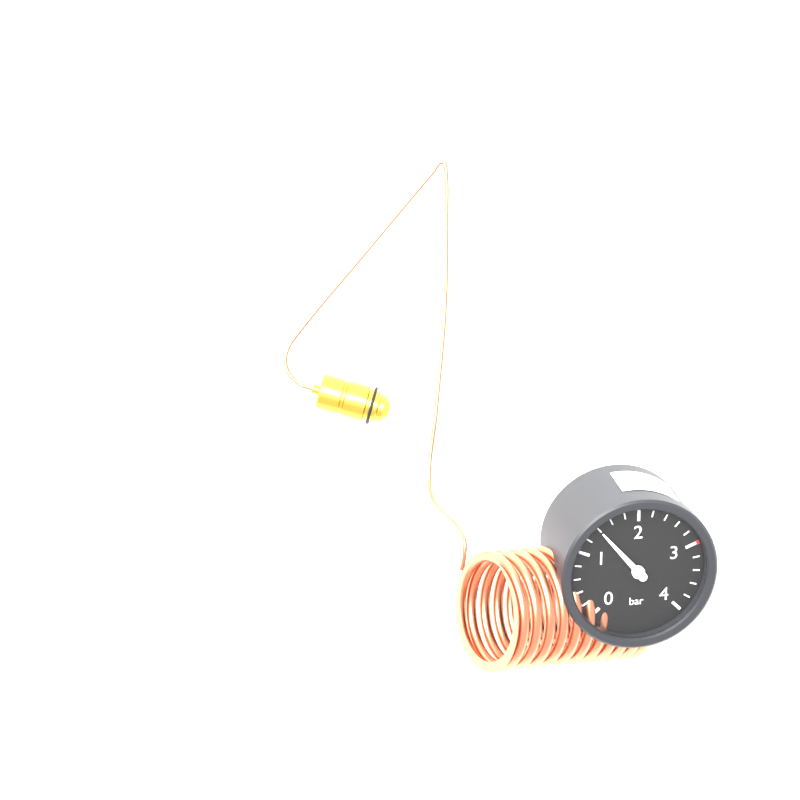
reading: 1.4 bar
